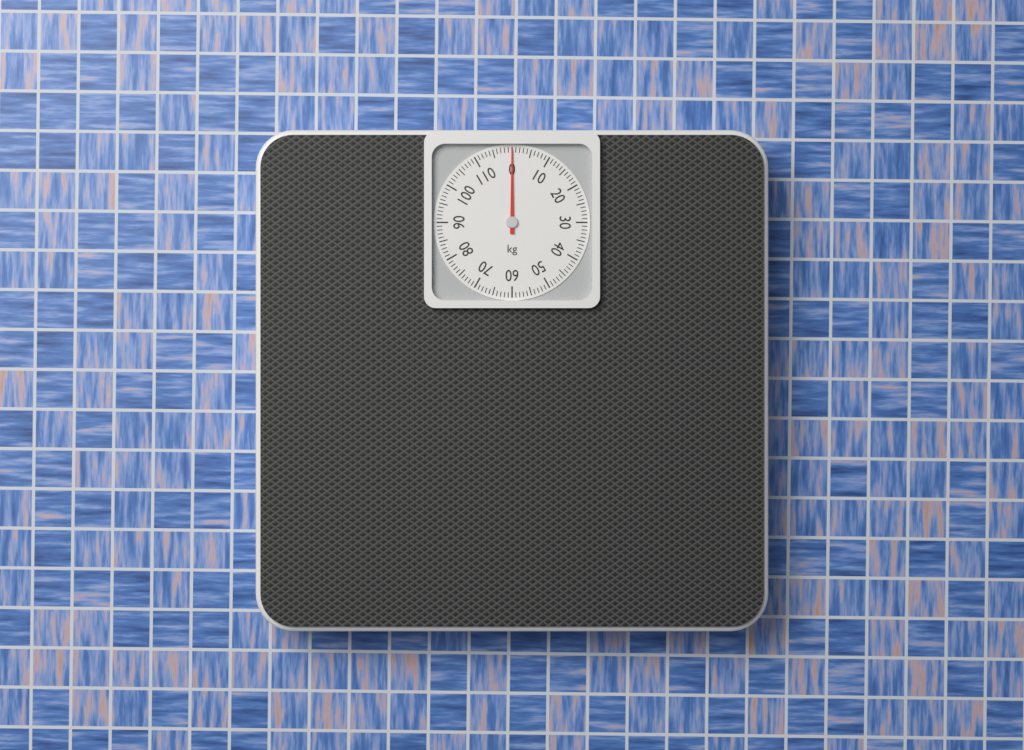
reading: 0 kg
